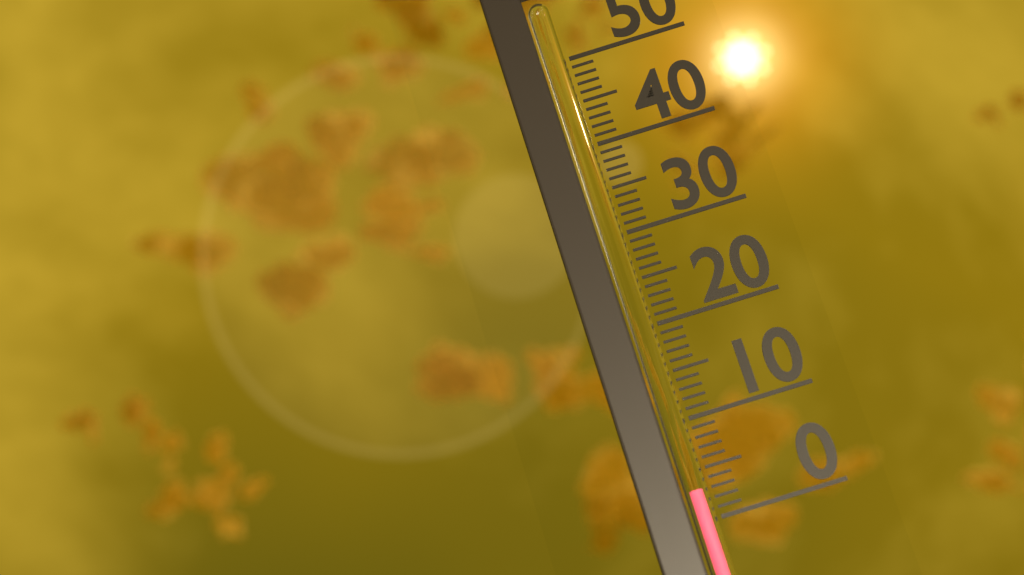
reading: 3 (no unit)
